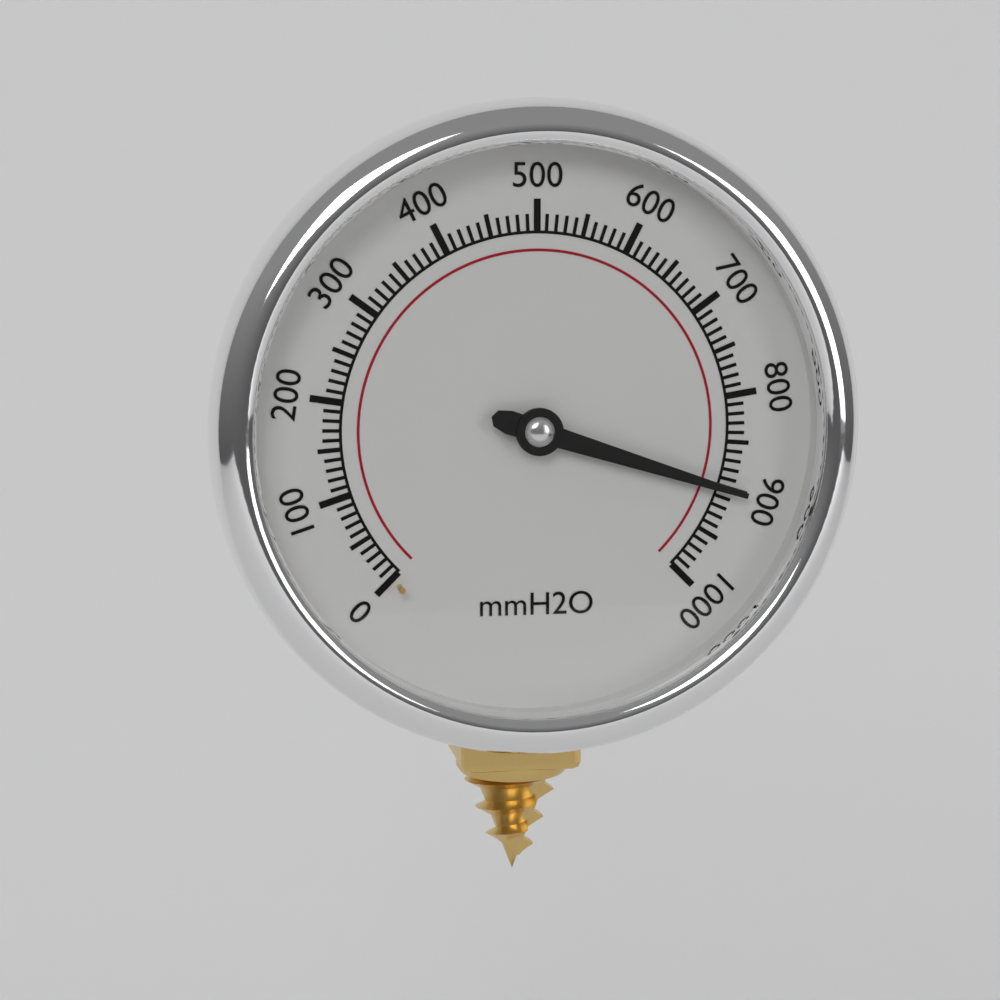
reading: 900 mmH2O
